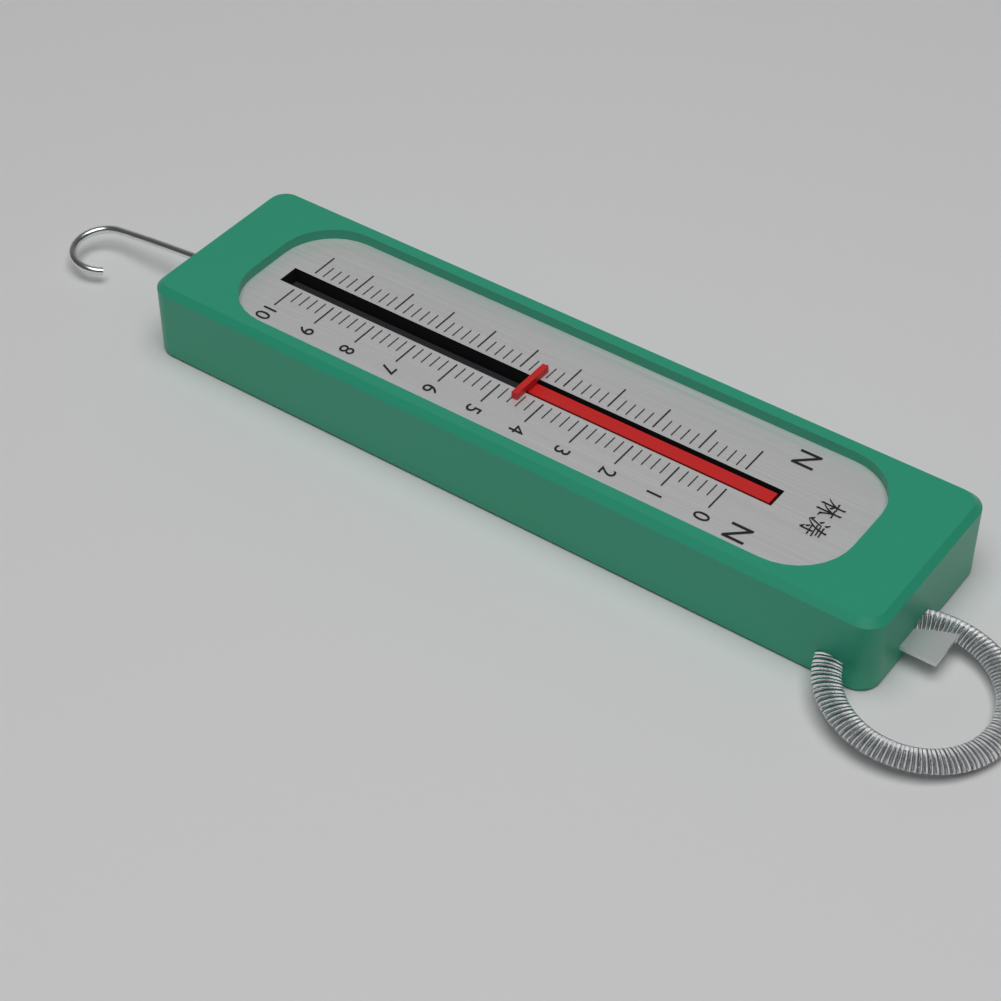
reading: 4.6 N
